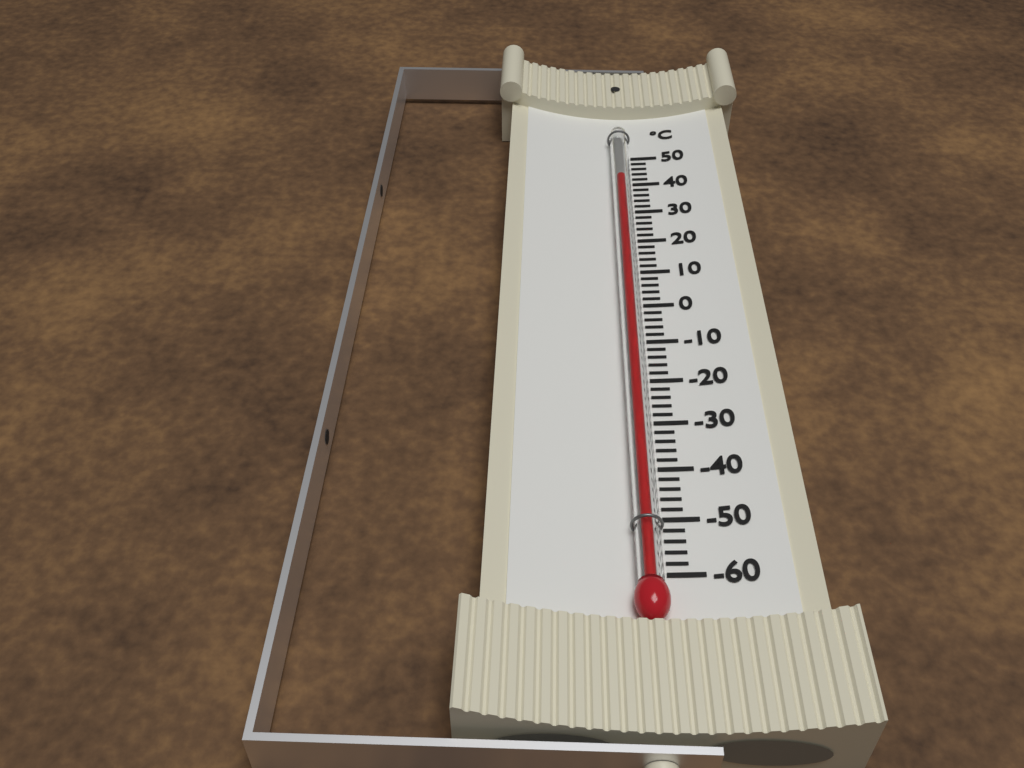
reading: 40 °C
